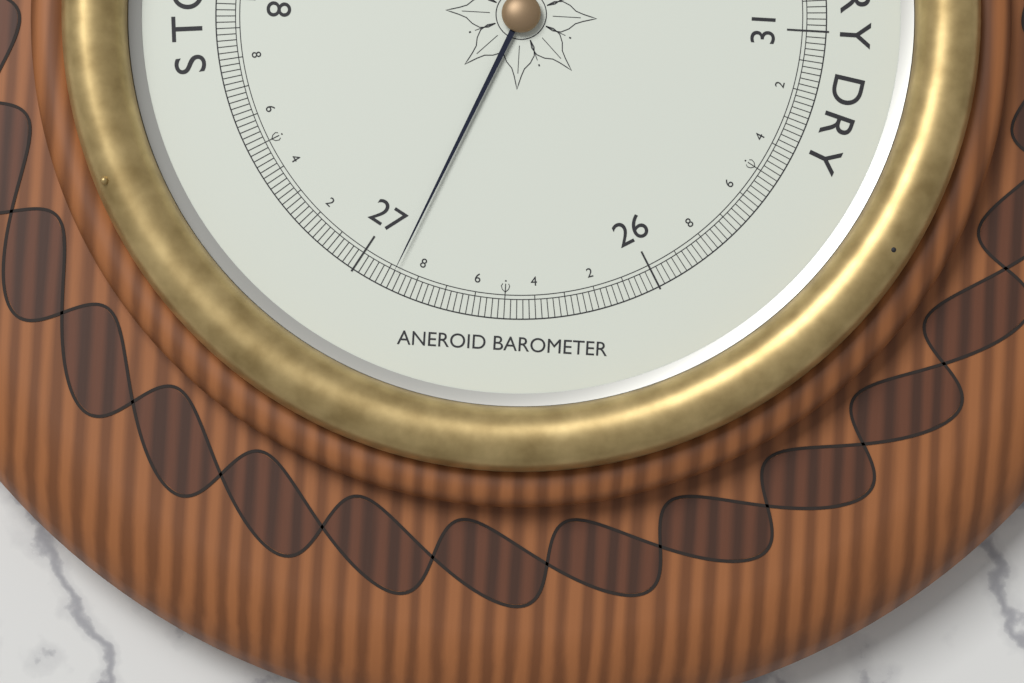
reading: 26.88 inHg
